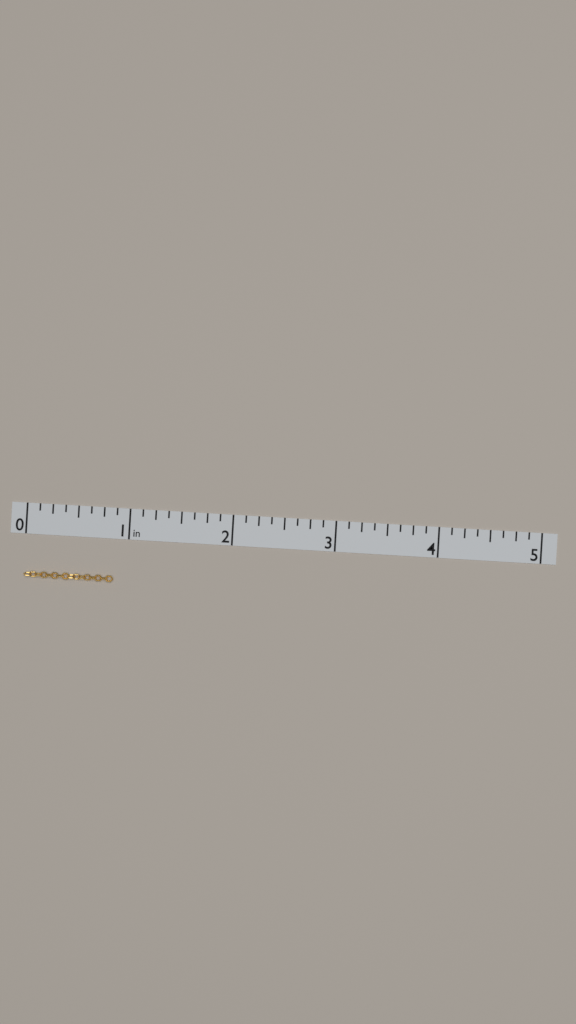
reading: 0.875 in
